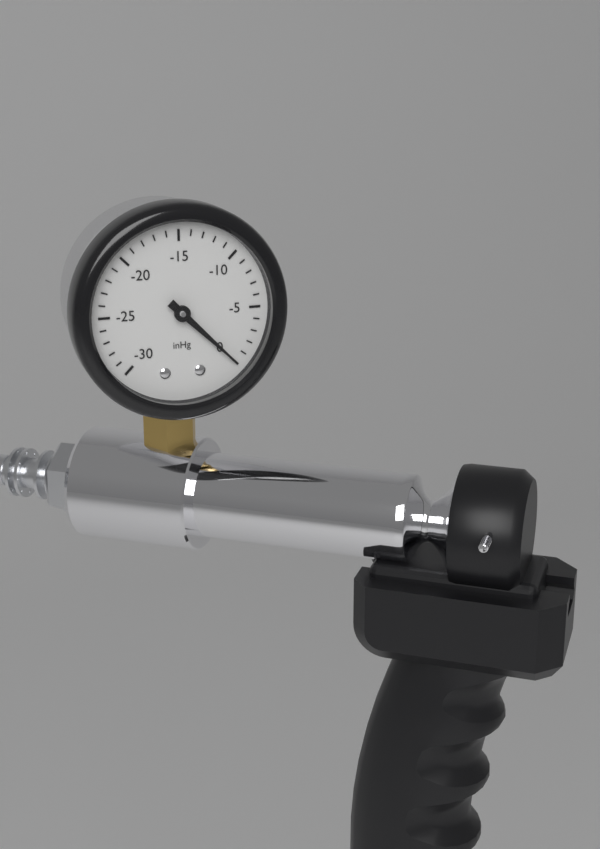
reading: 0 inHg
